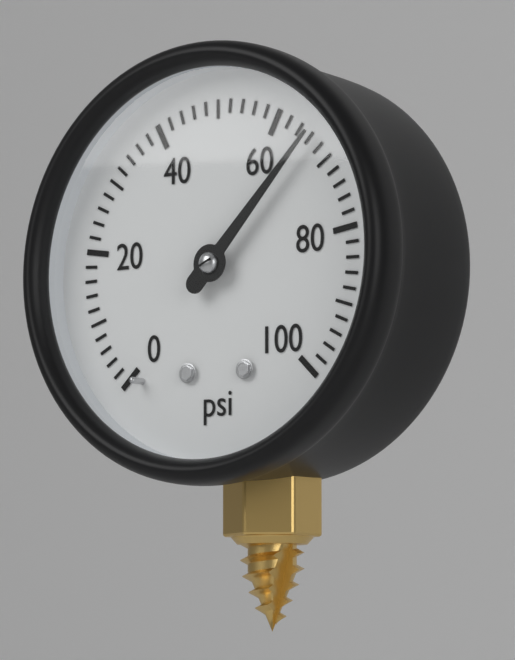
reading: 66 psi
